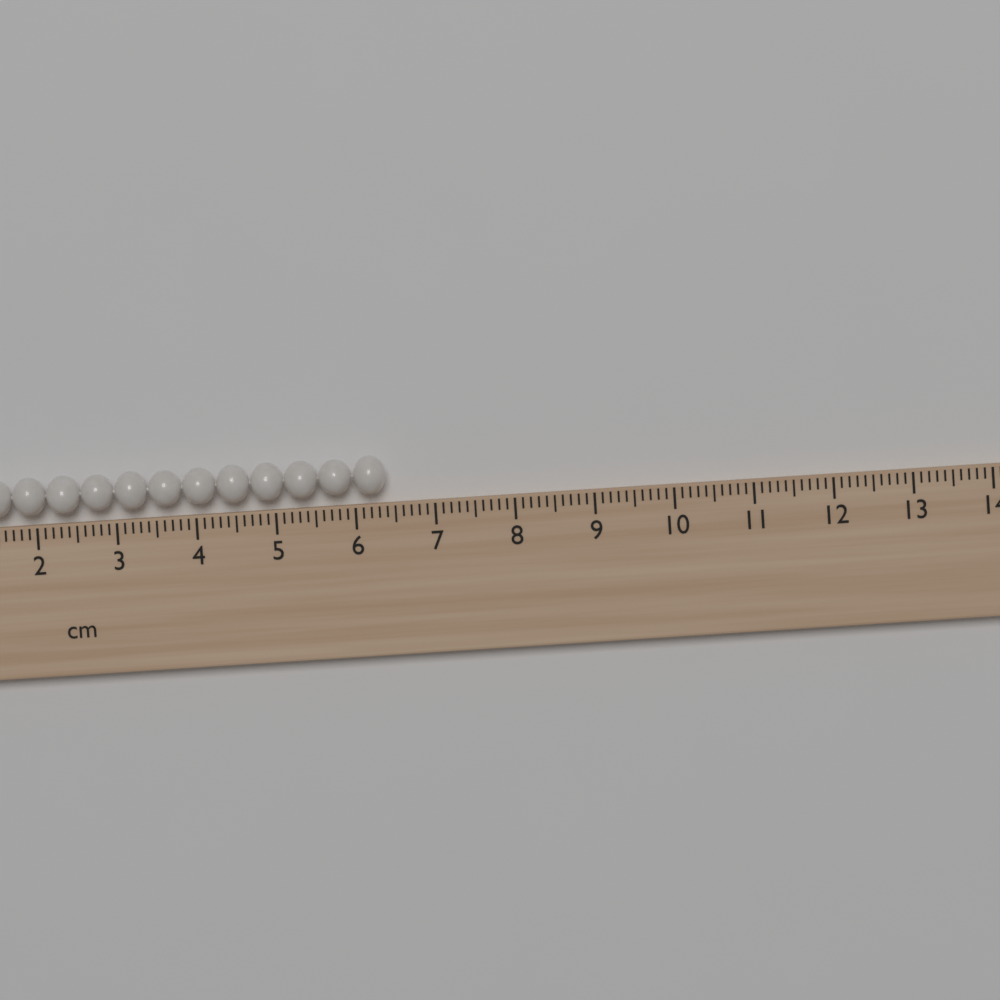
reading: 6.4 cm
